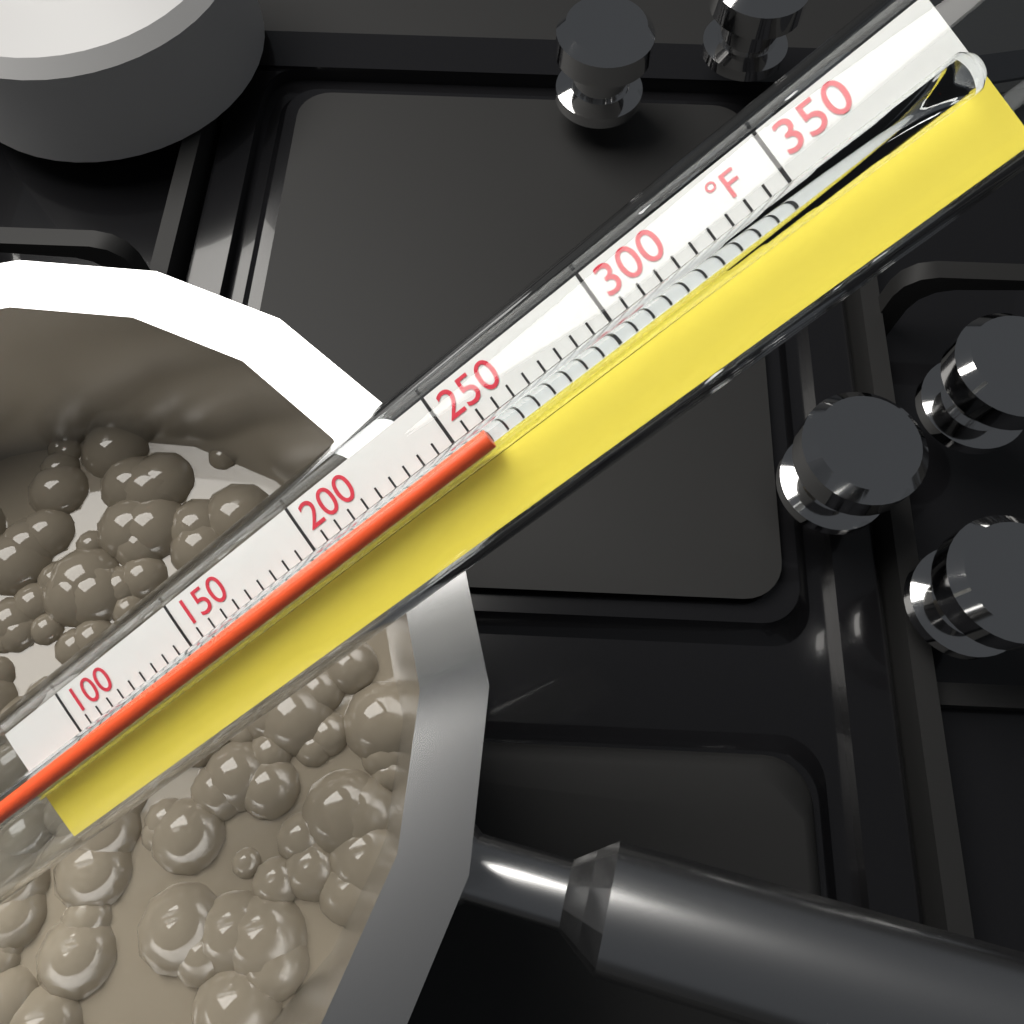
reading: 260 °F
